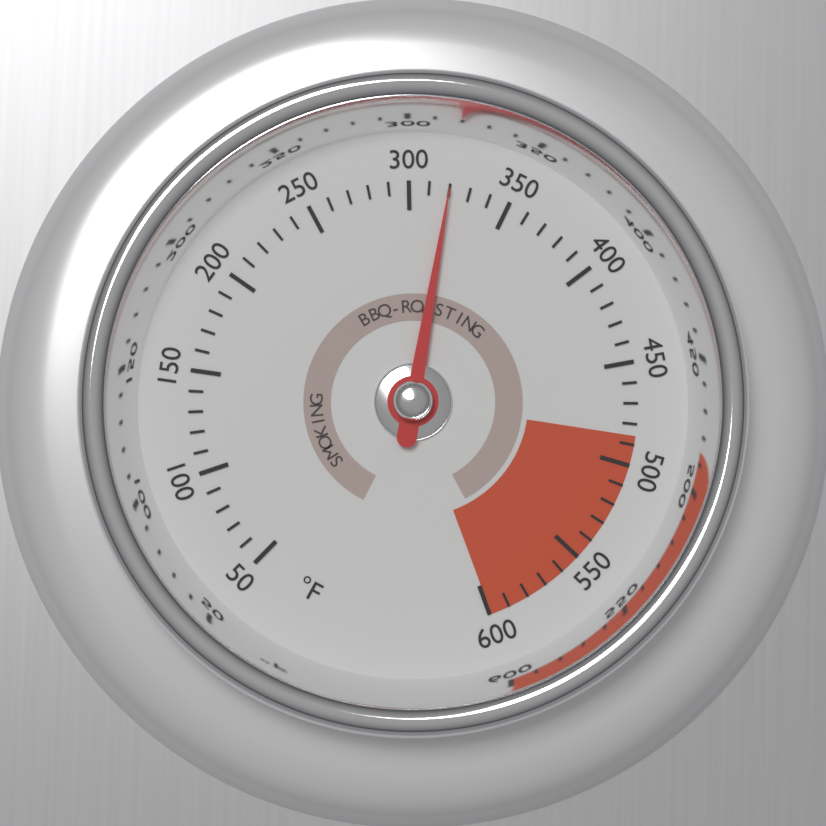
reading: 320 °F
